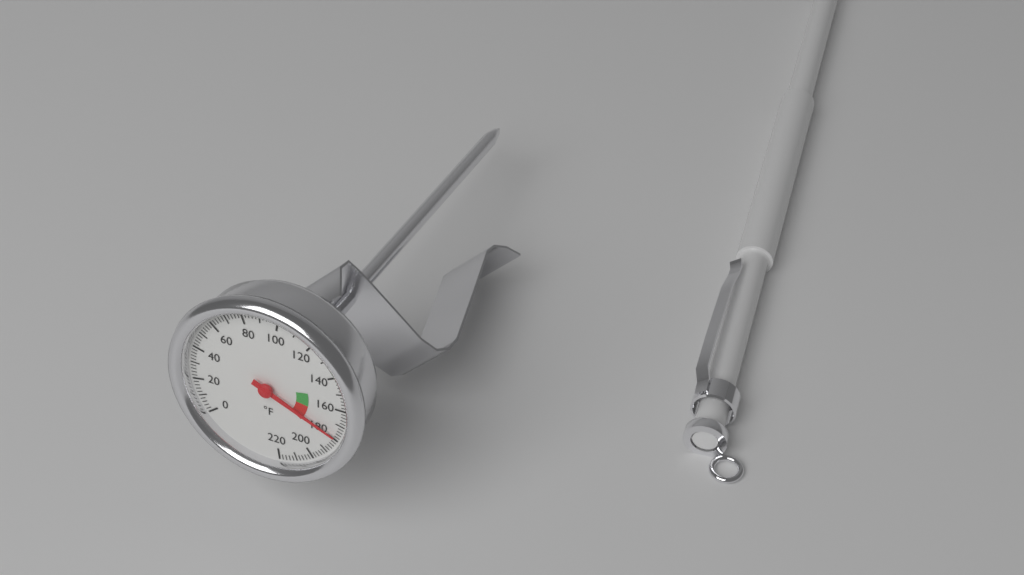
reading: 178 °F
